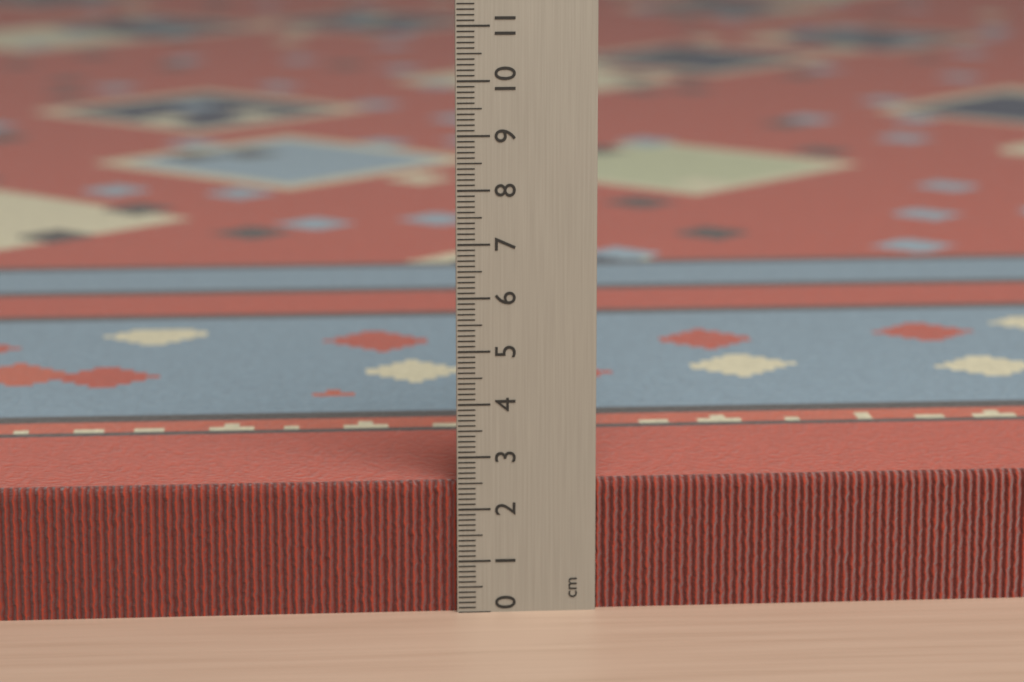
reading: 2.5 cm
